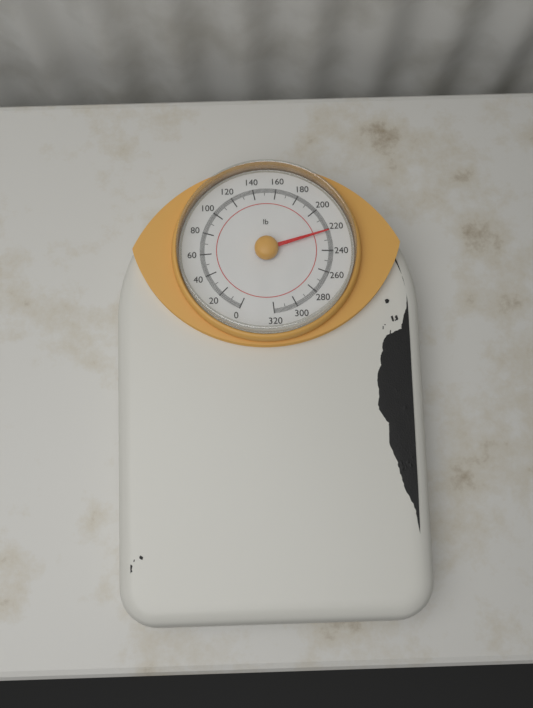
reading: 222 lb
